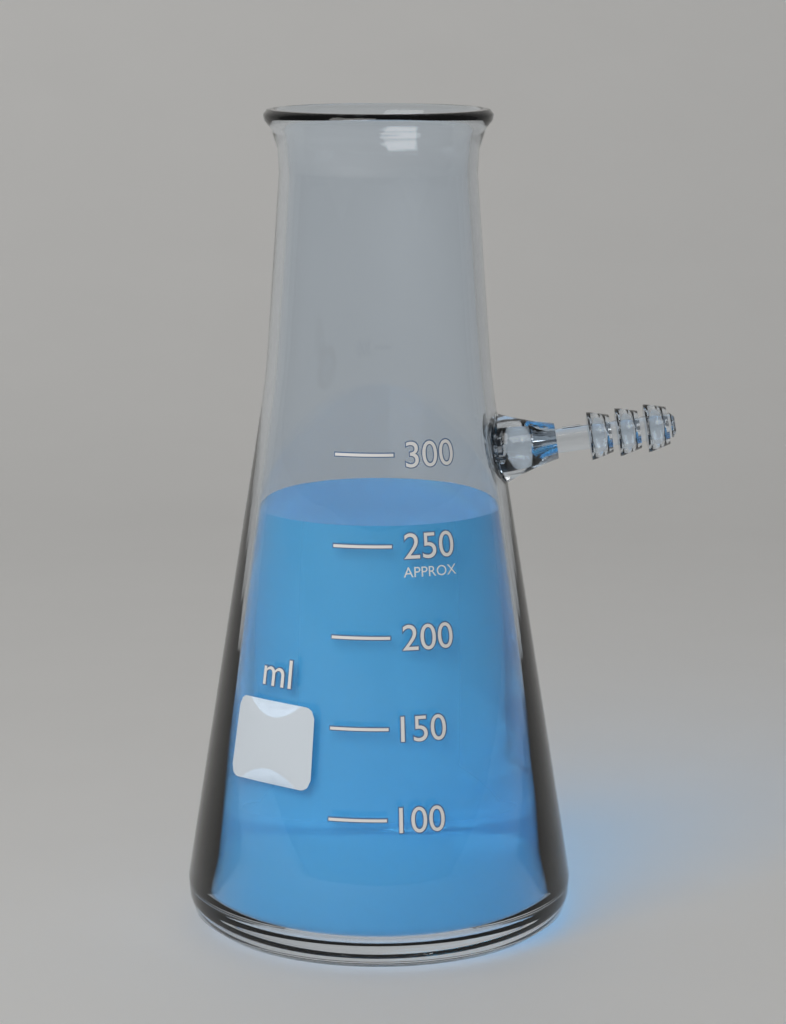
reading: 260 ml
